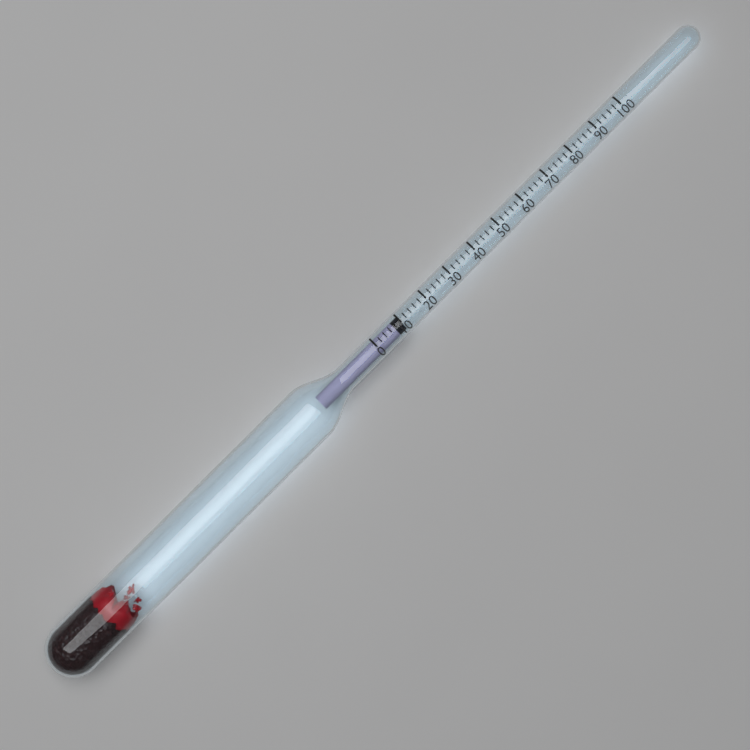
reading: 10 (no unit)
